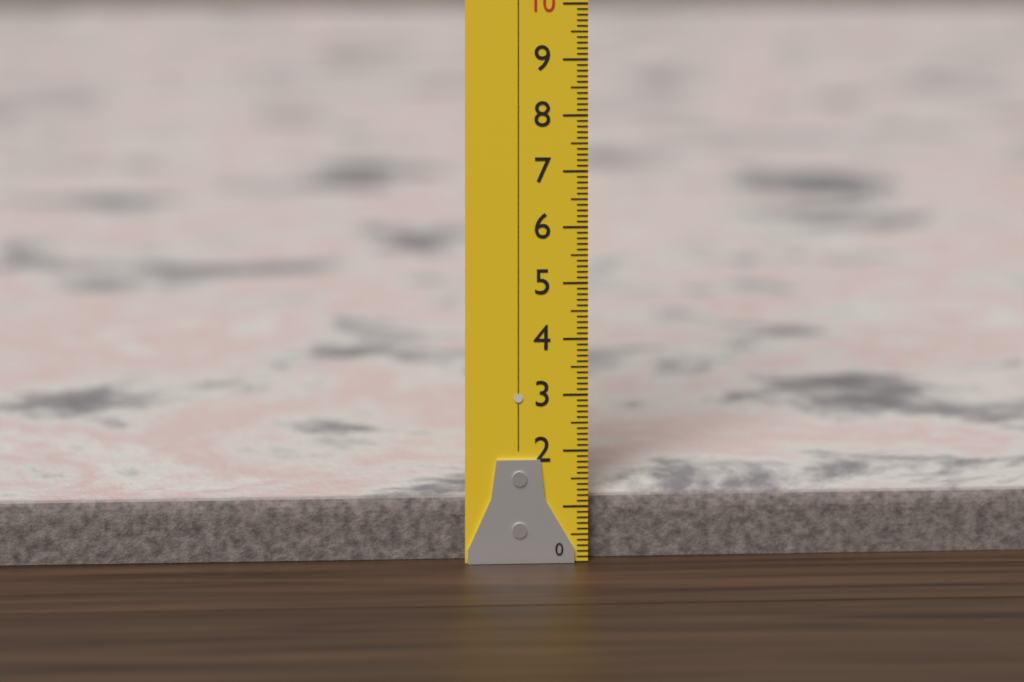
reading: 1.1 (no unit)
